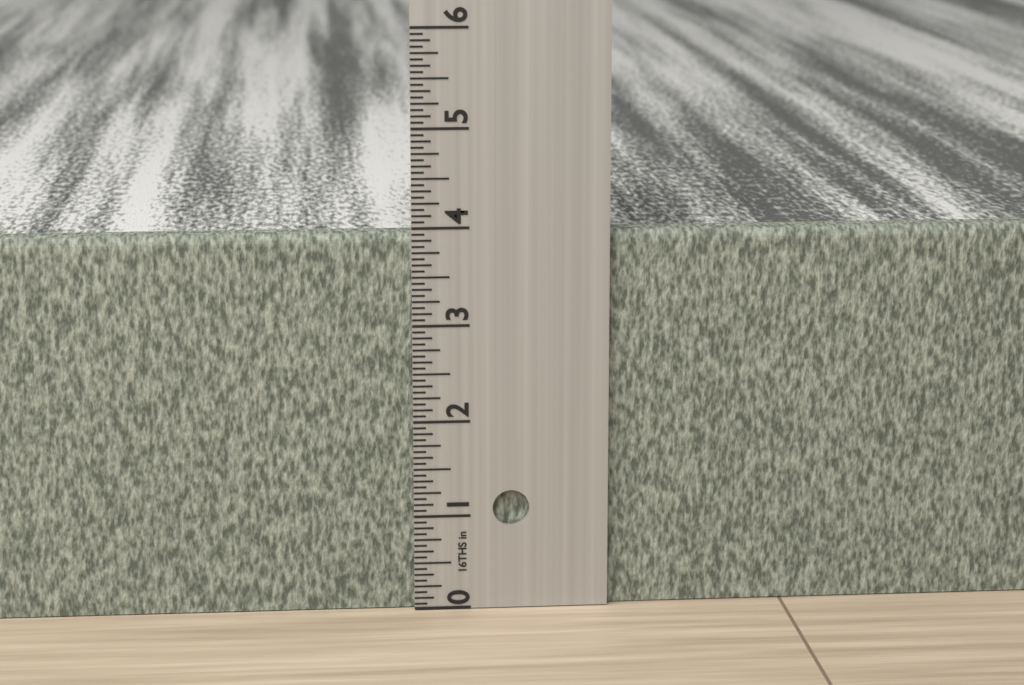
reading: 3.9375 in
